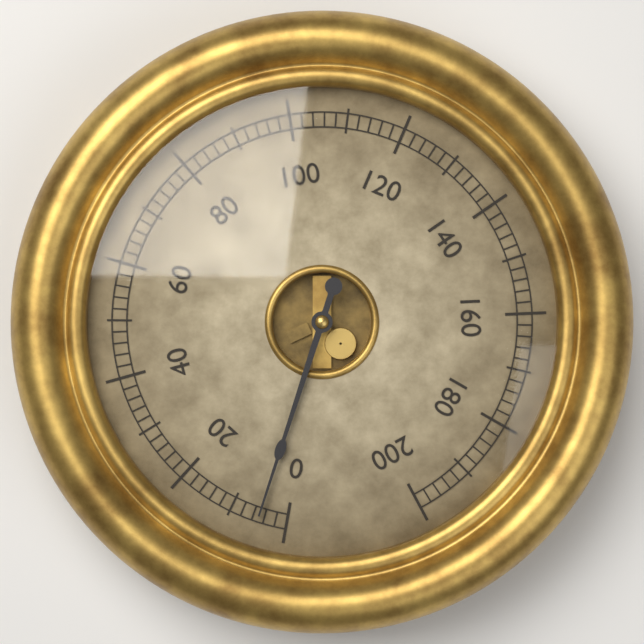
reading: 5 (no unit)
